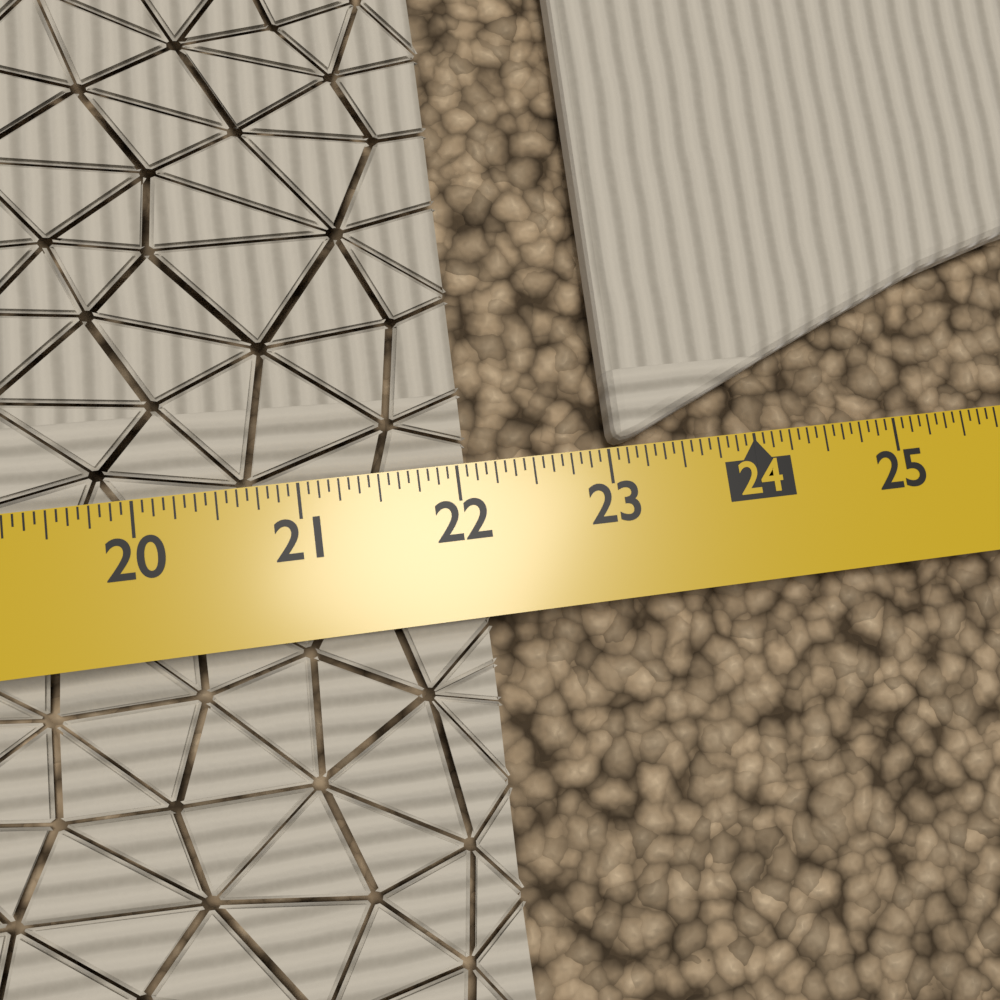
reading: 22.1250 in
